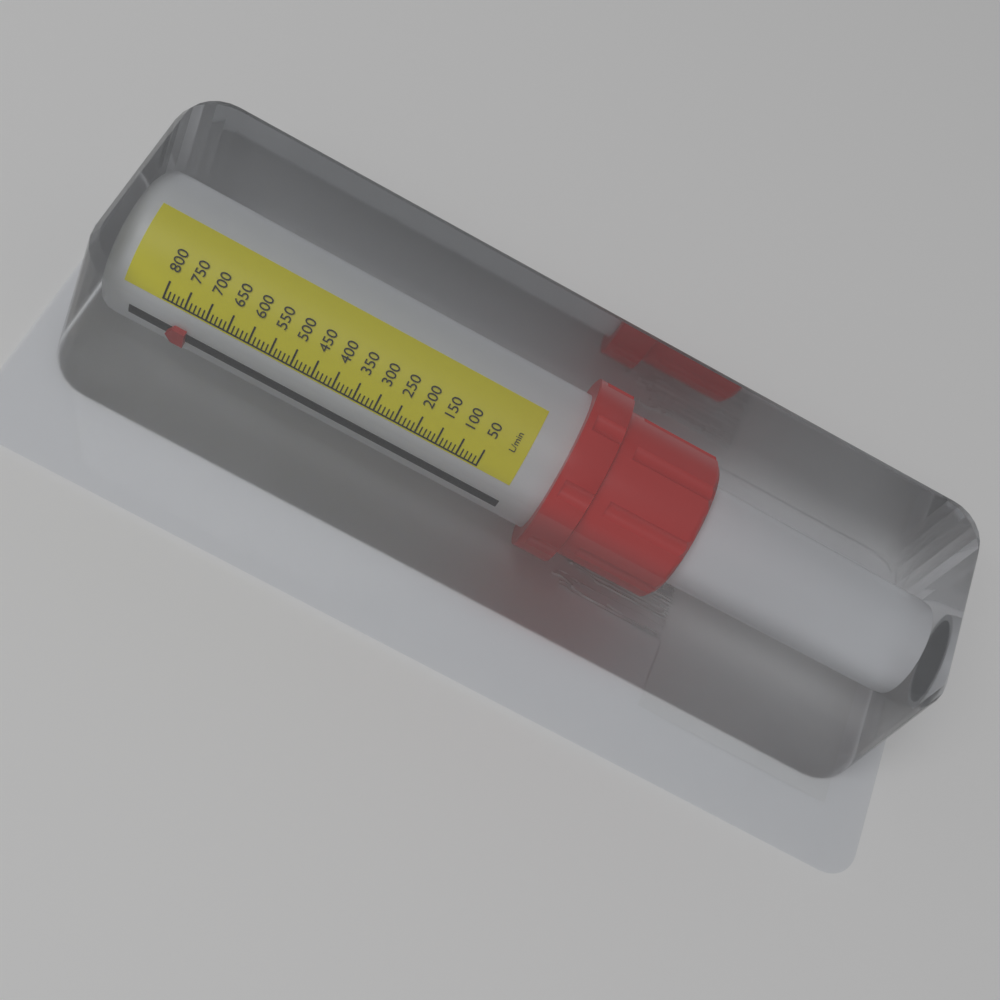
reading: 730 L/min
